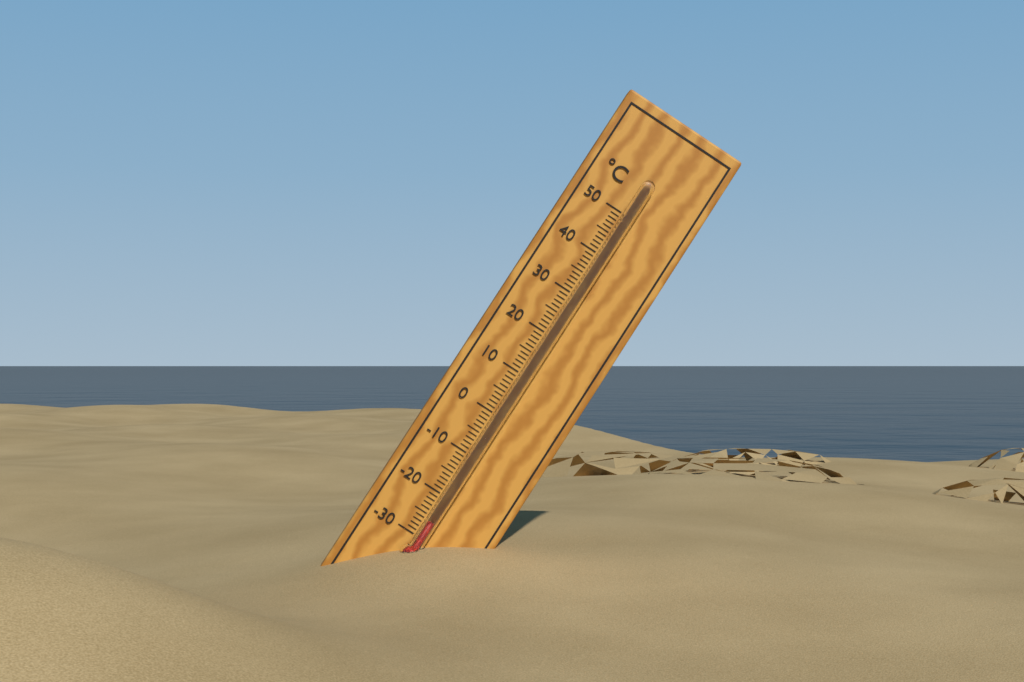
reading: -26 °C
